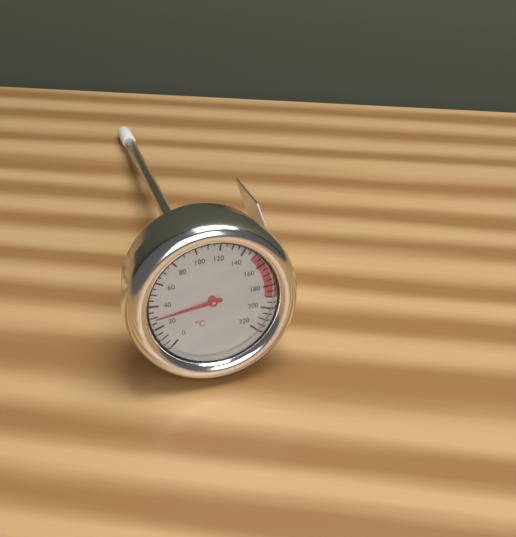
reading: 30 °C
